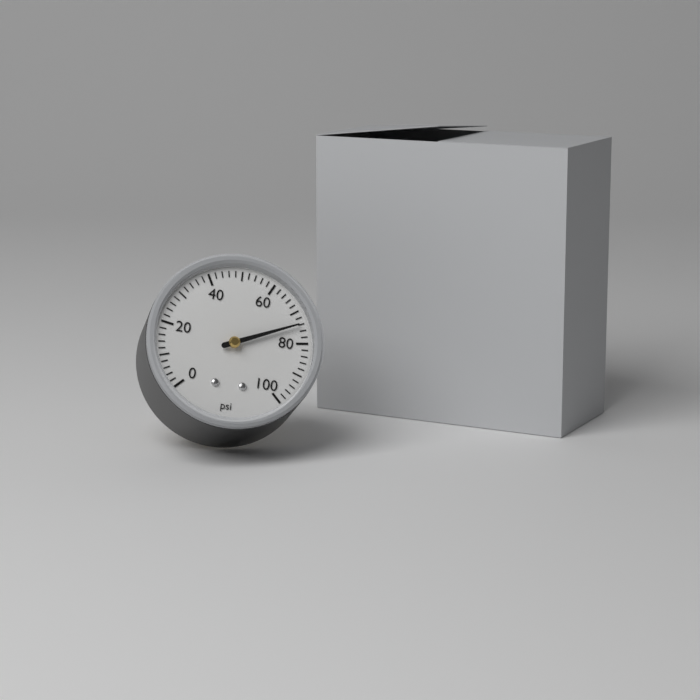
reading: 74 psi
